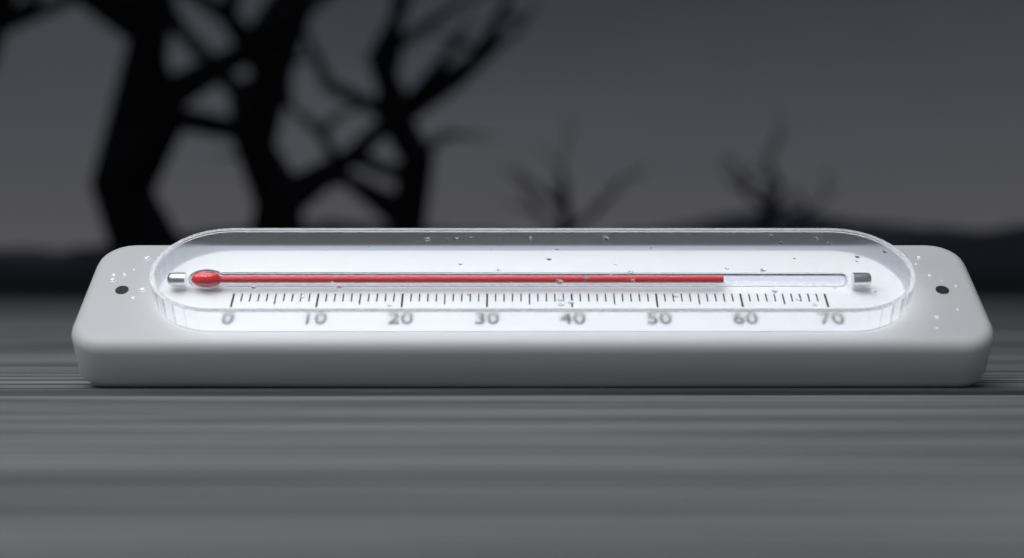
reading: 58 (no unit)
